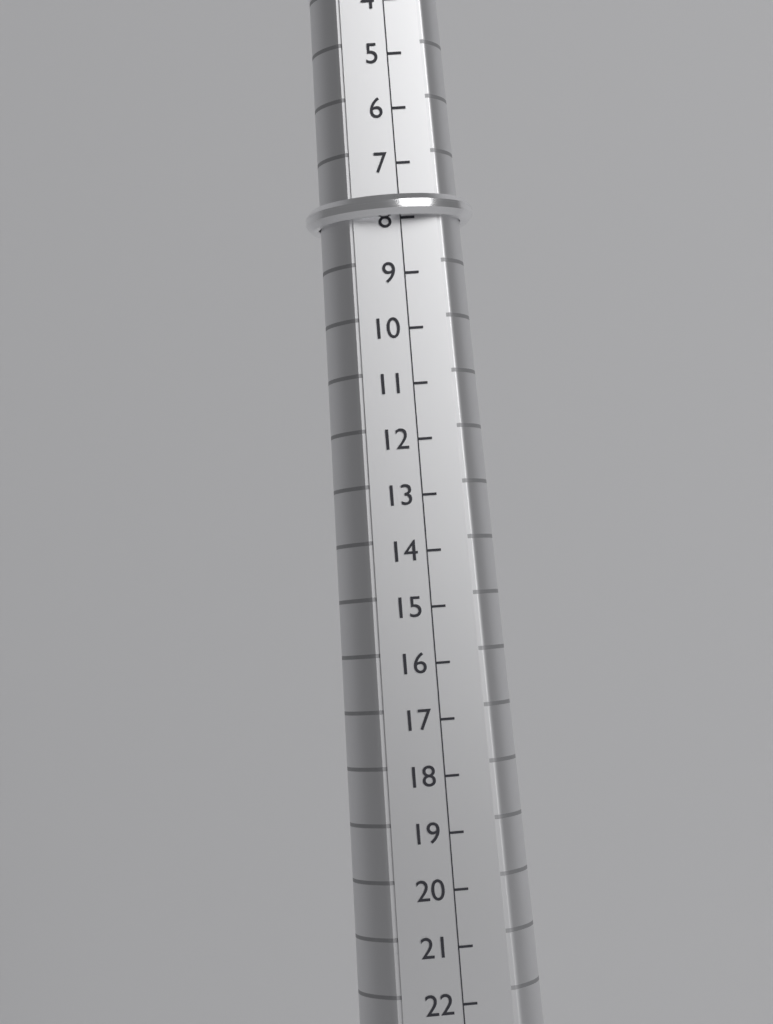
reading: 8 (no unit)
